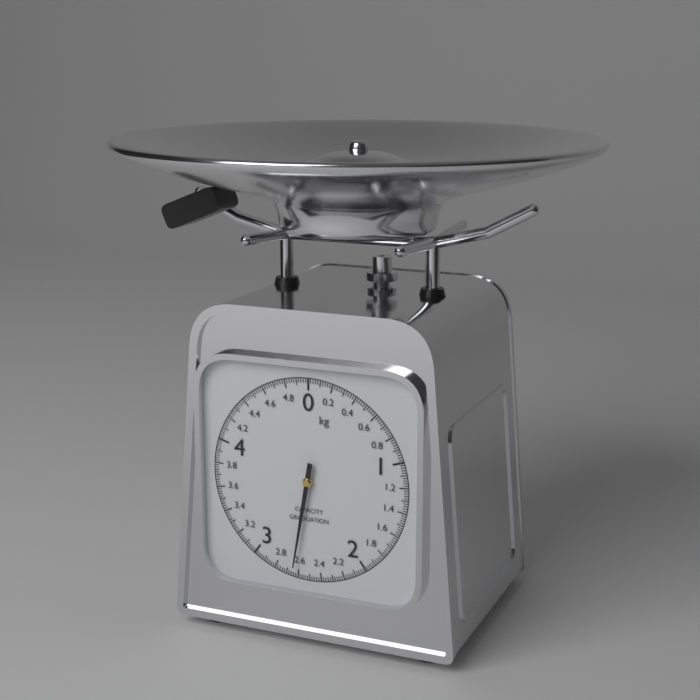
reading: 2.64 kg
